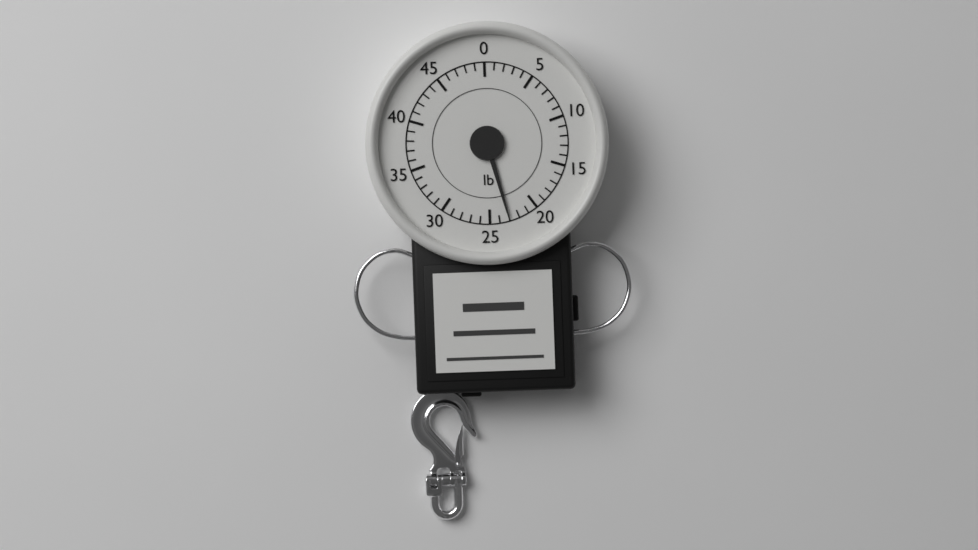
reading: 23 lb
